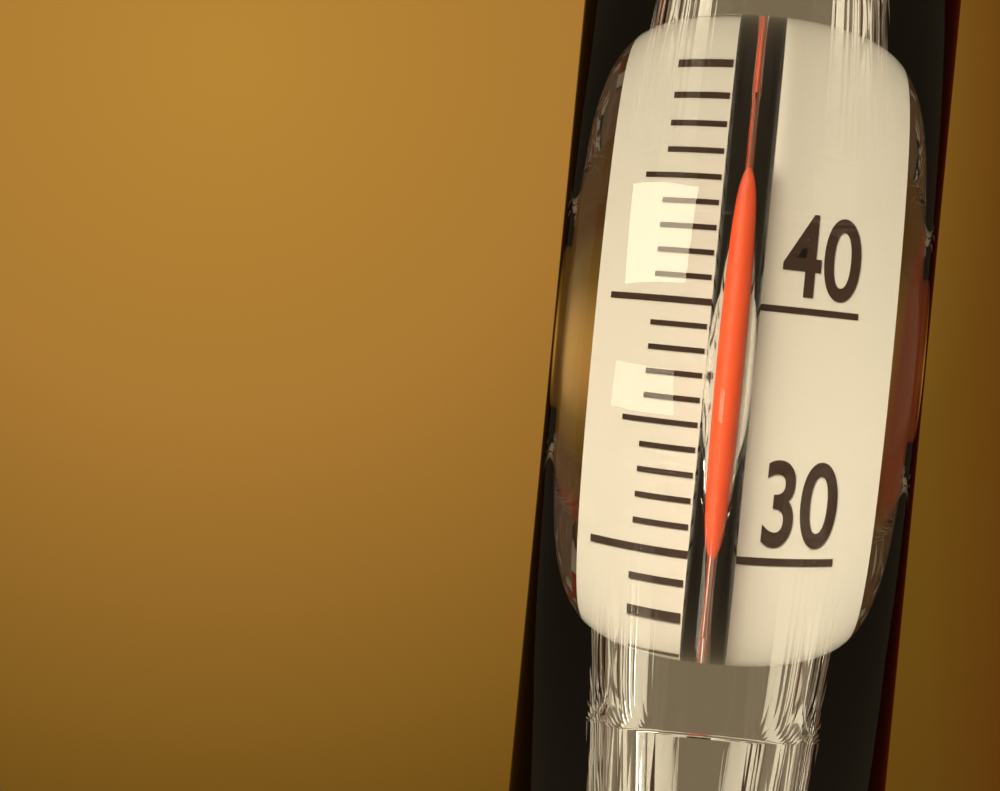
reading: 46 °C
